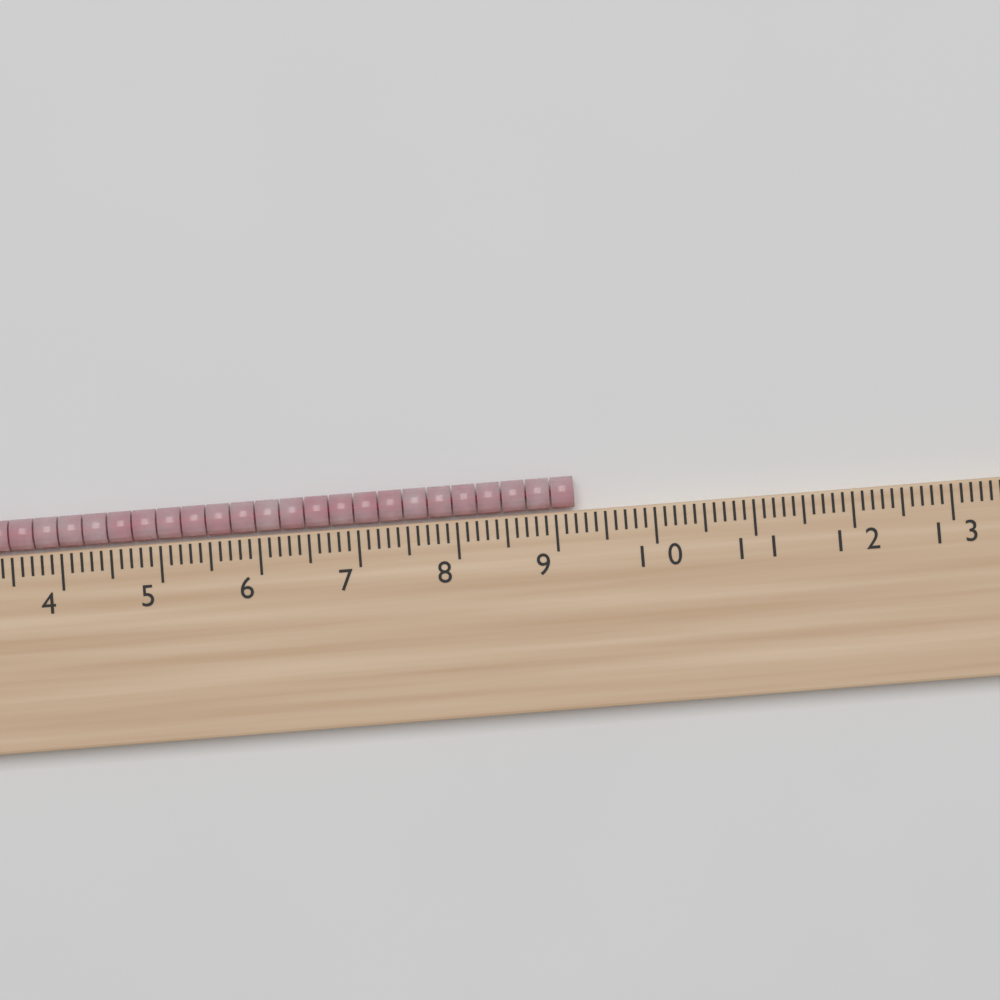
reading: 9.2 cm
